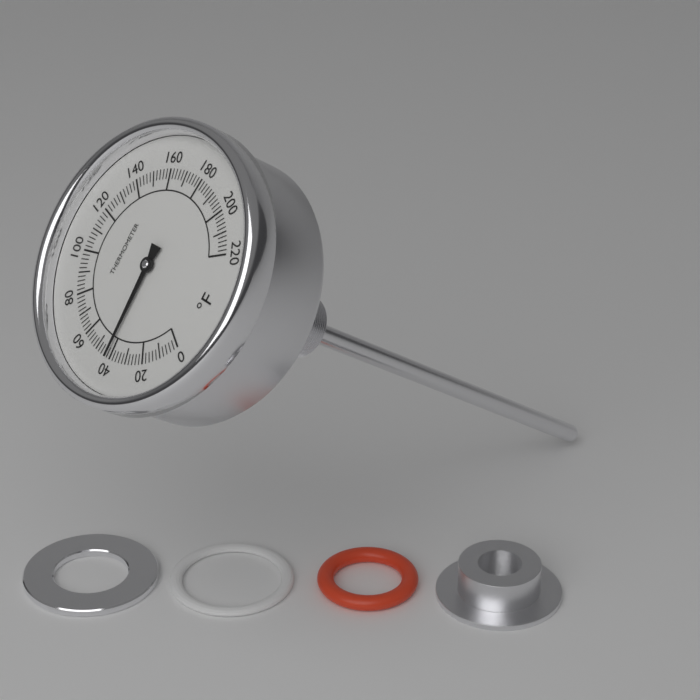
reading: 42 °F
